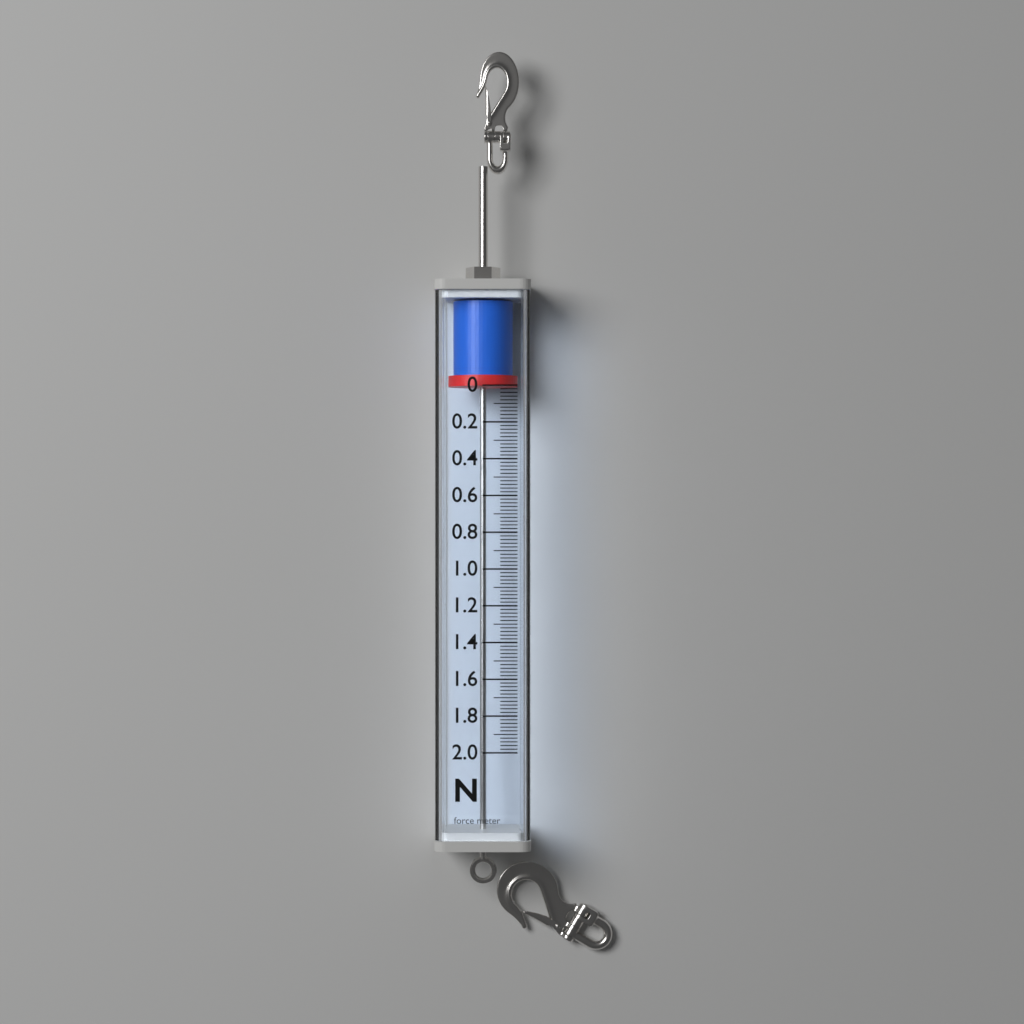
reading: 0.00 N
